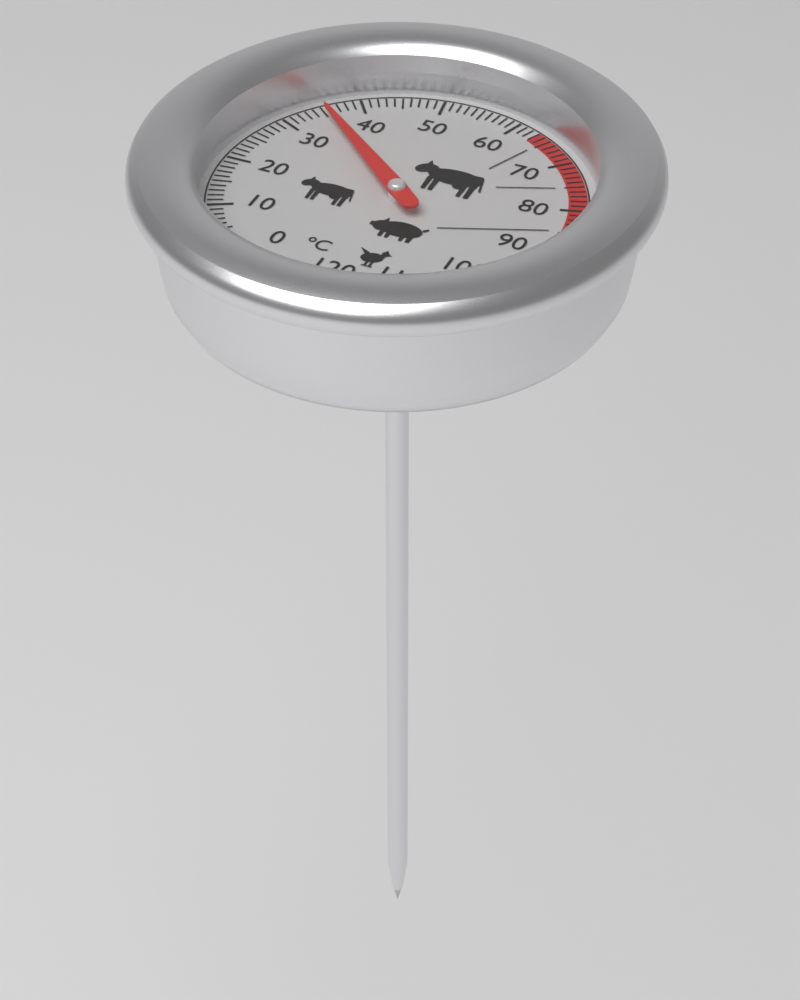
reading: 35 °C
